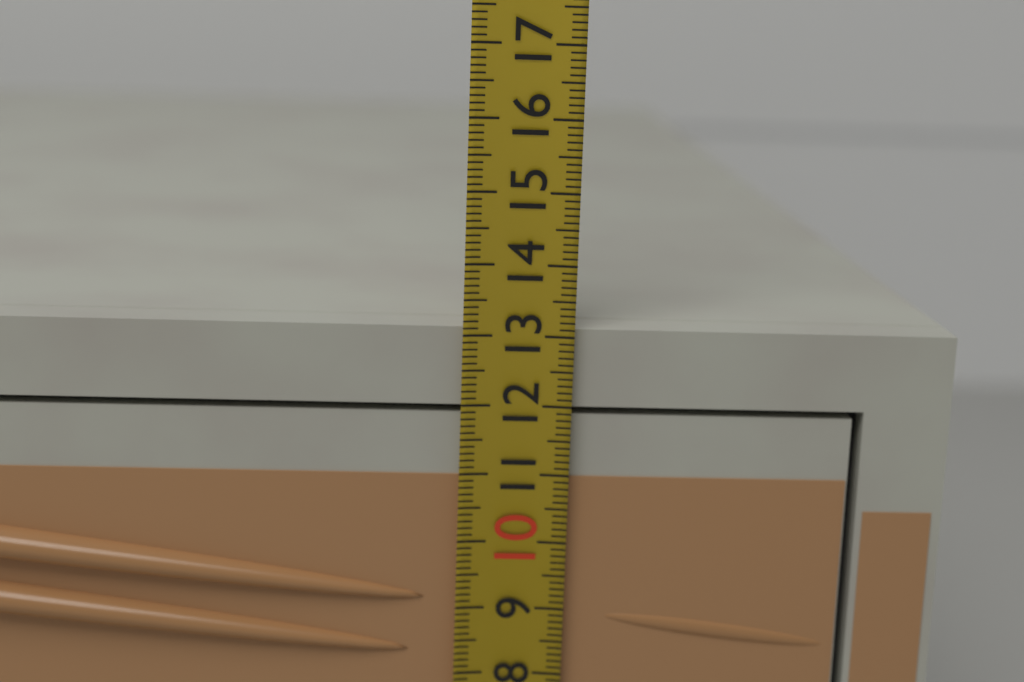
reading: 13.1 (no unit)
